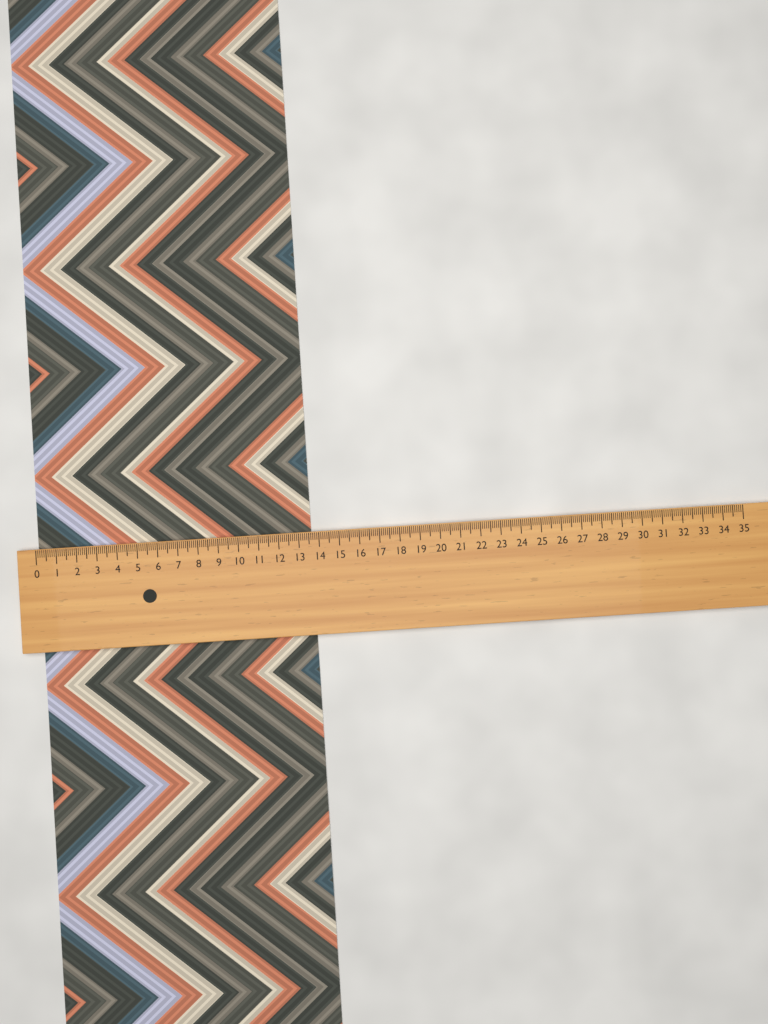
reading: 13.6 (no unit)
